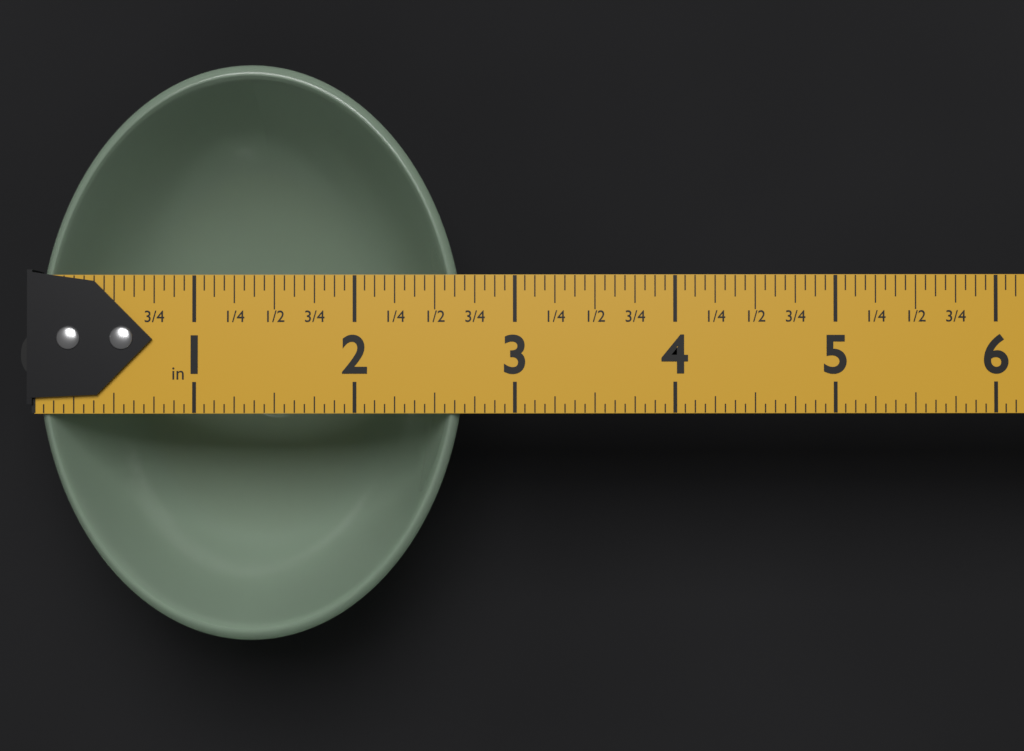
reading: 2.6875 in
